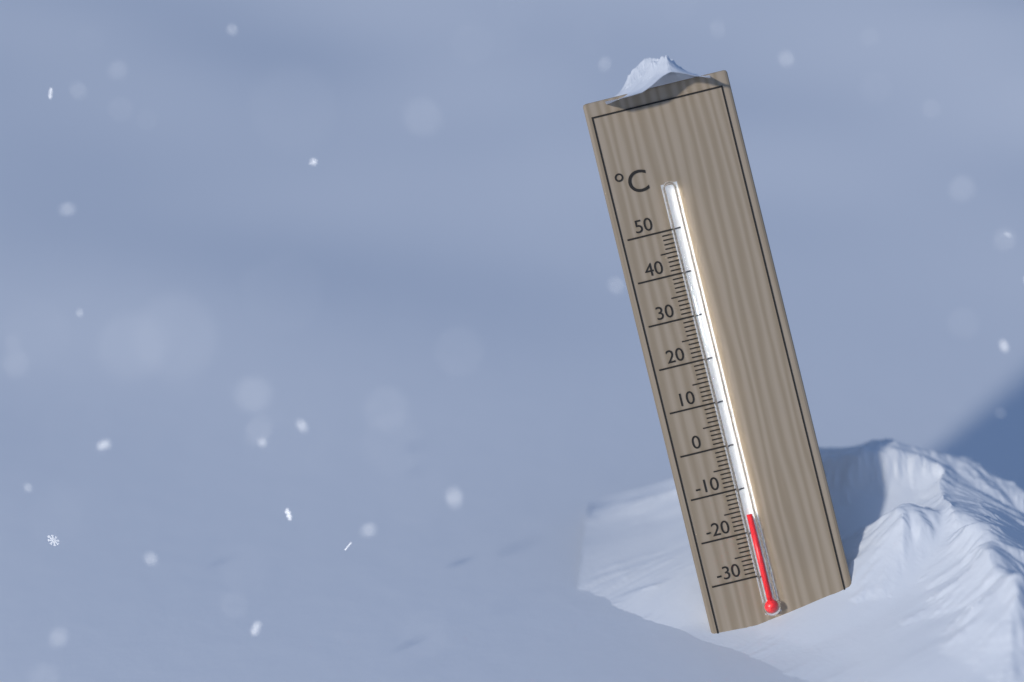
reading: -16 °C
